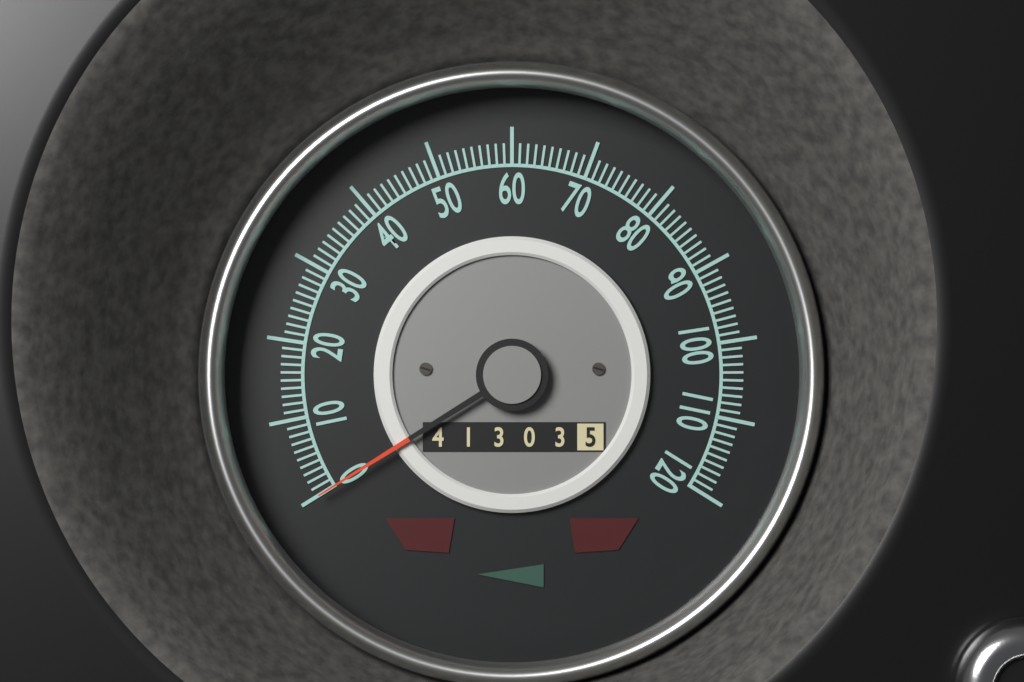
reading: 0 (no unit)
